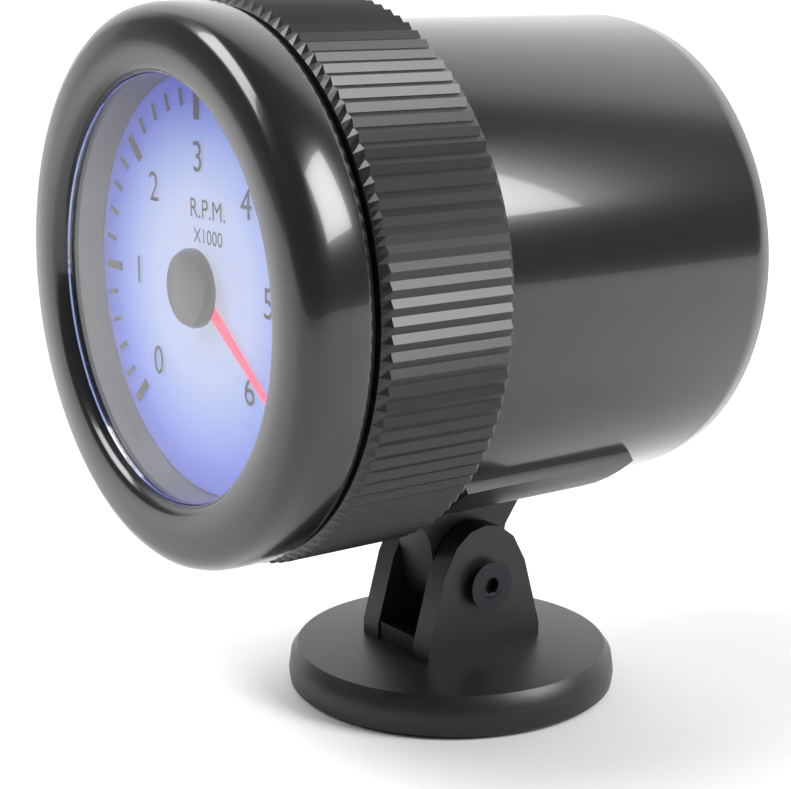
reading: 5.8 RPM x1000
